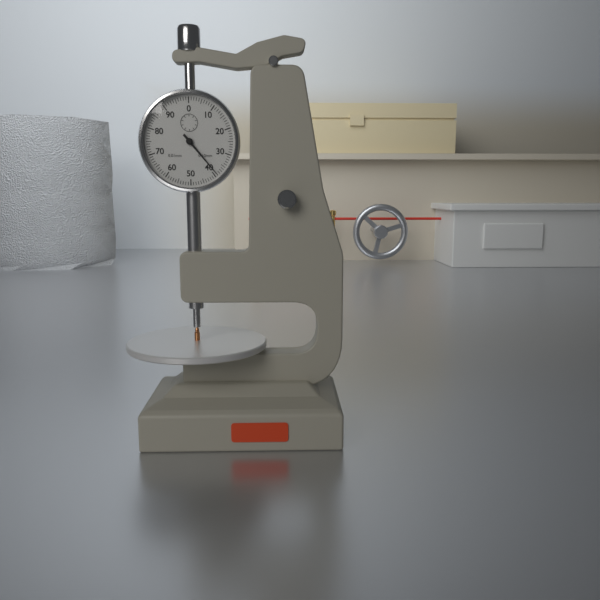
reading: 0.39 mm
